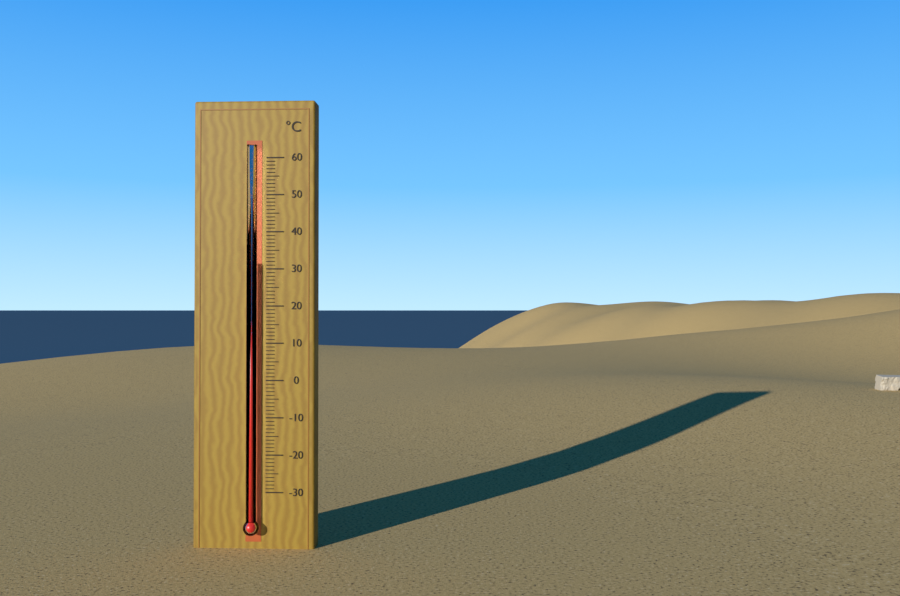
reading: 32 °C
